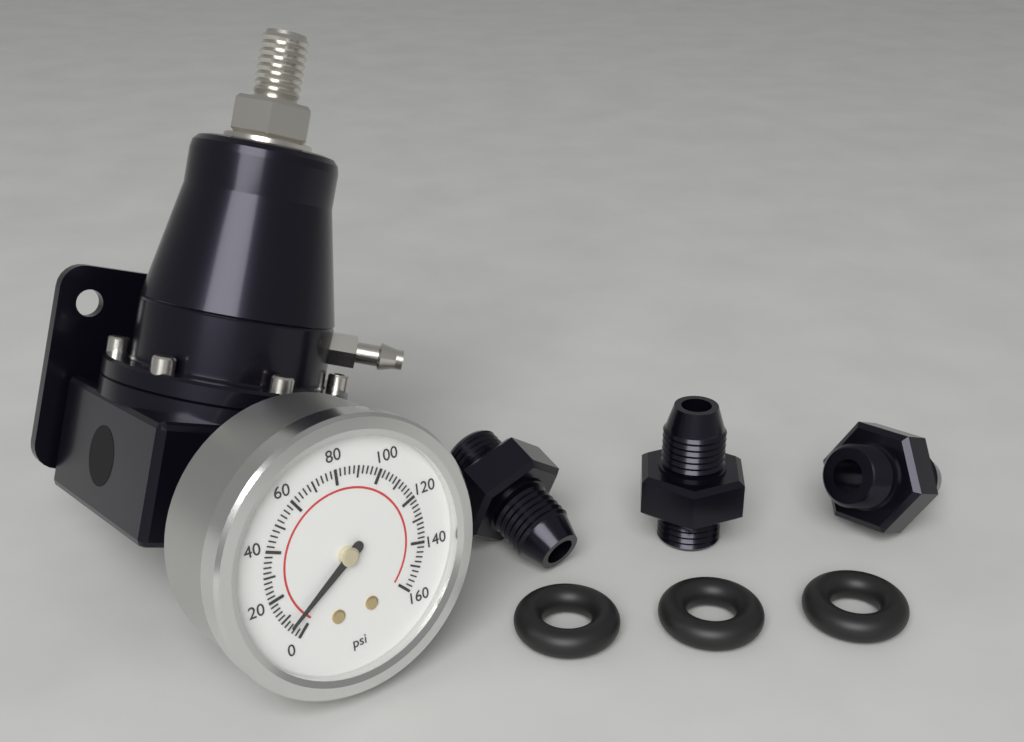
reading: 6 psi
